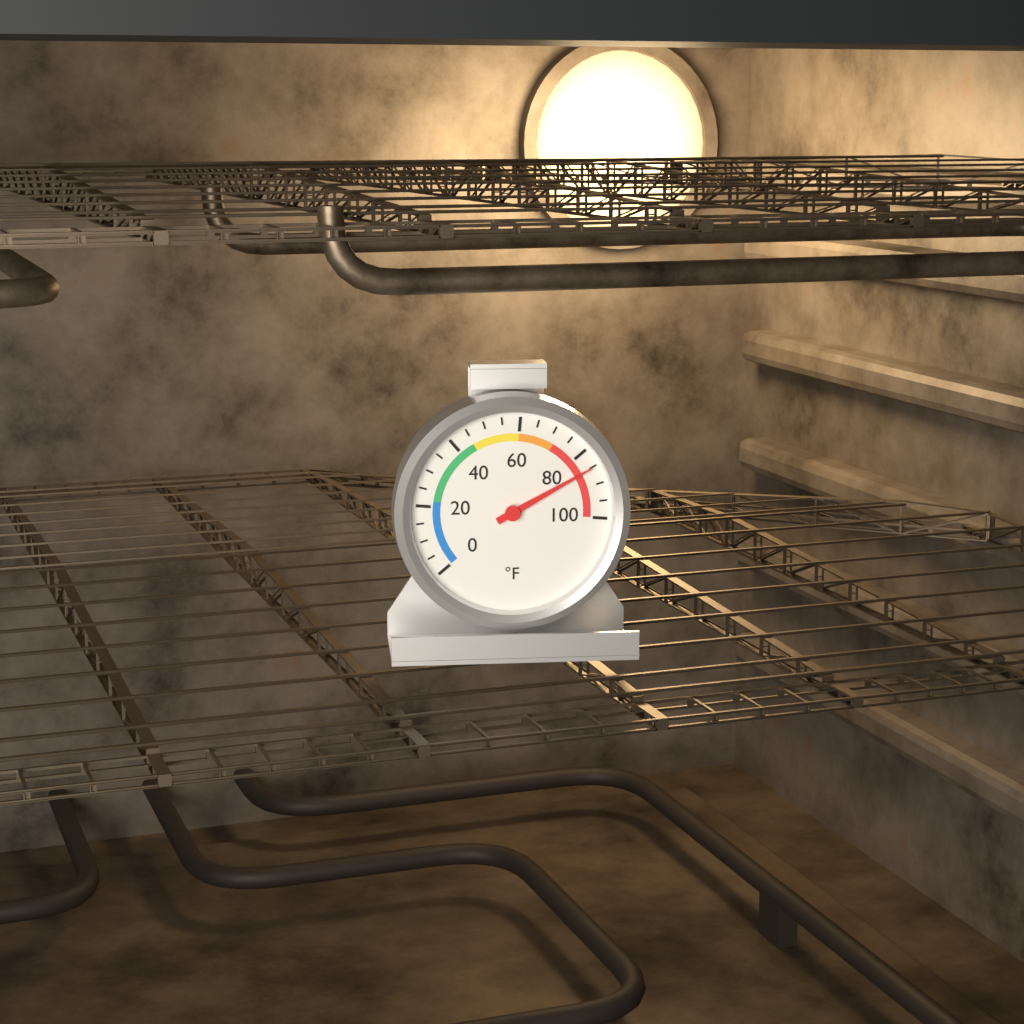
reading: 85 °F
